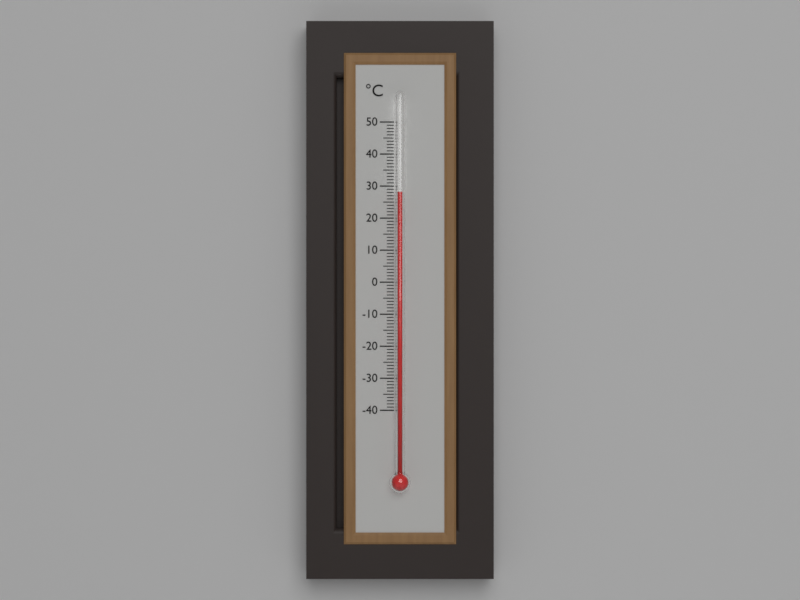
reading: 28 °C
